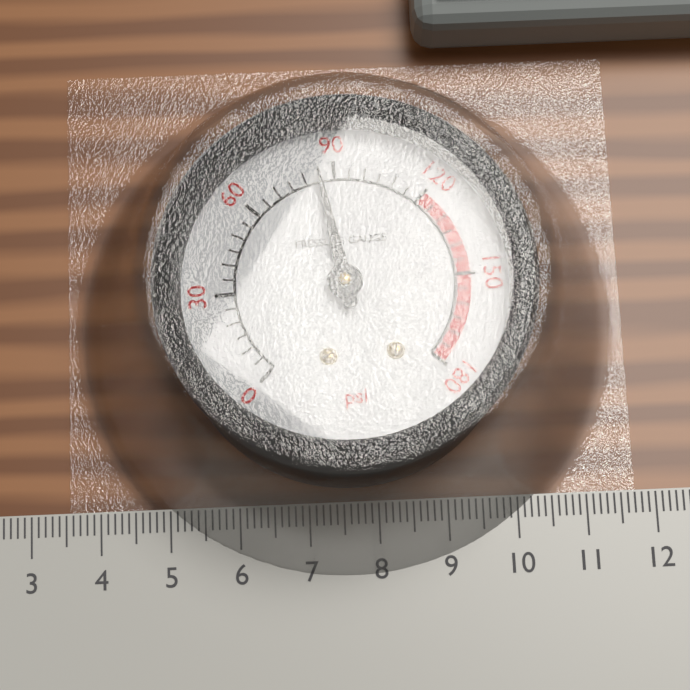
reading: 85 psi
